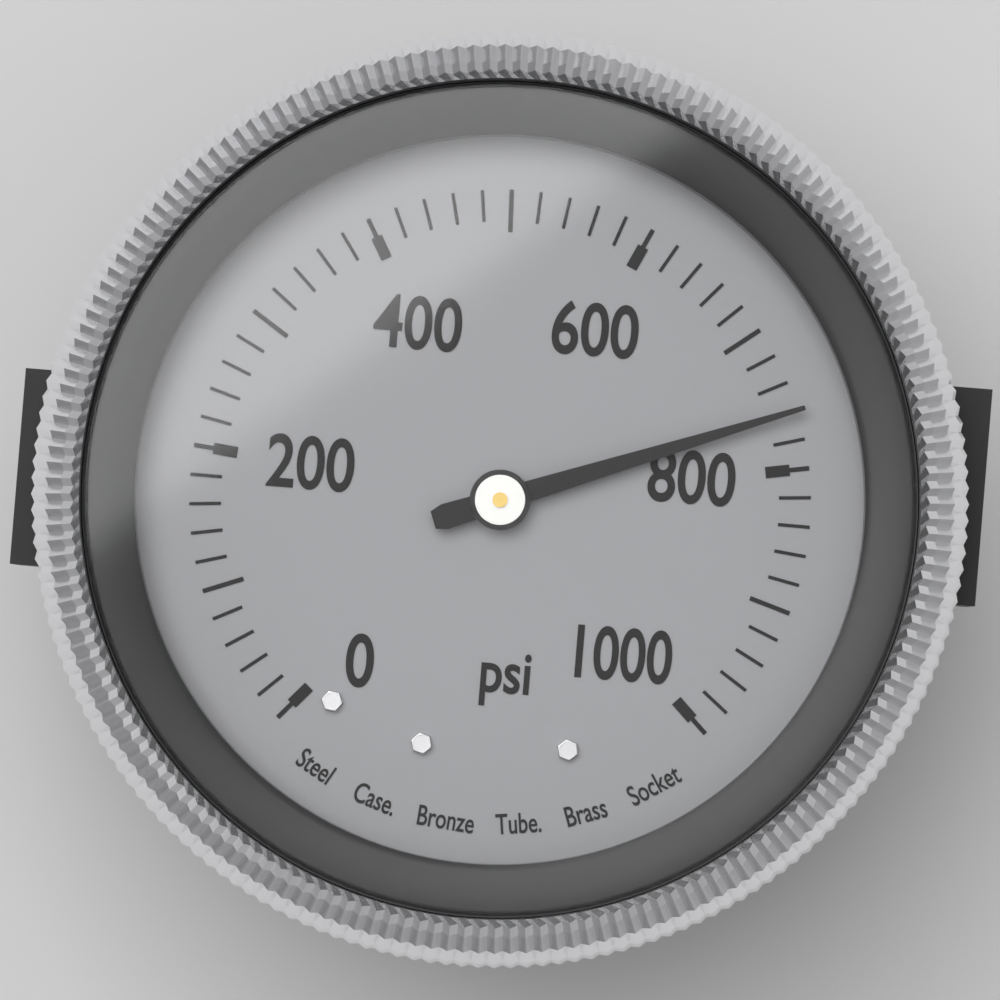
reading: 760 psi
